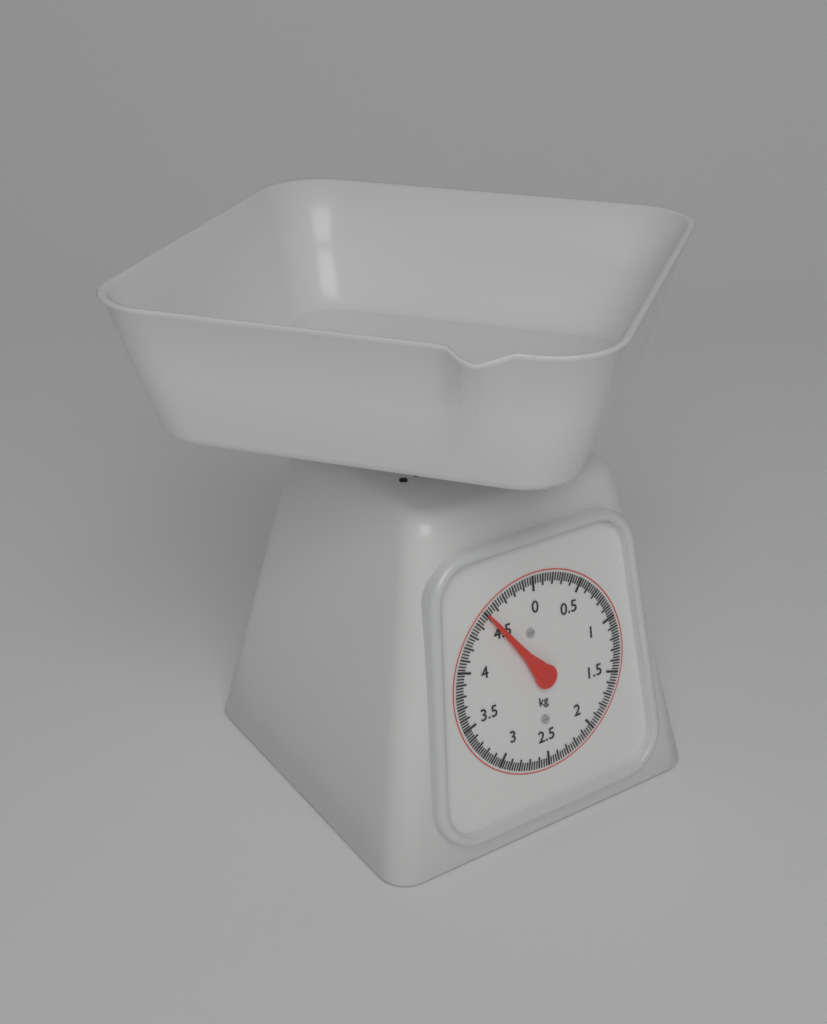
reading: 4.500 kg
